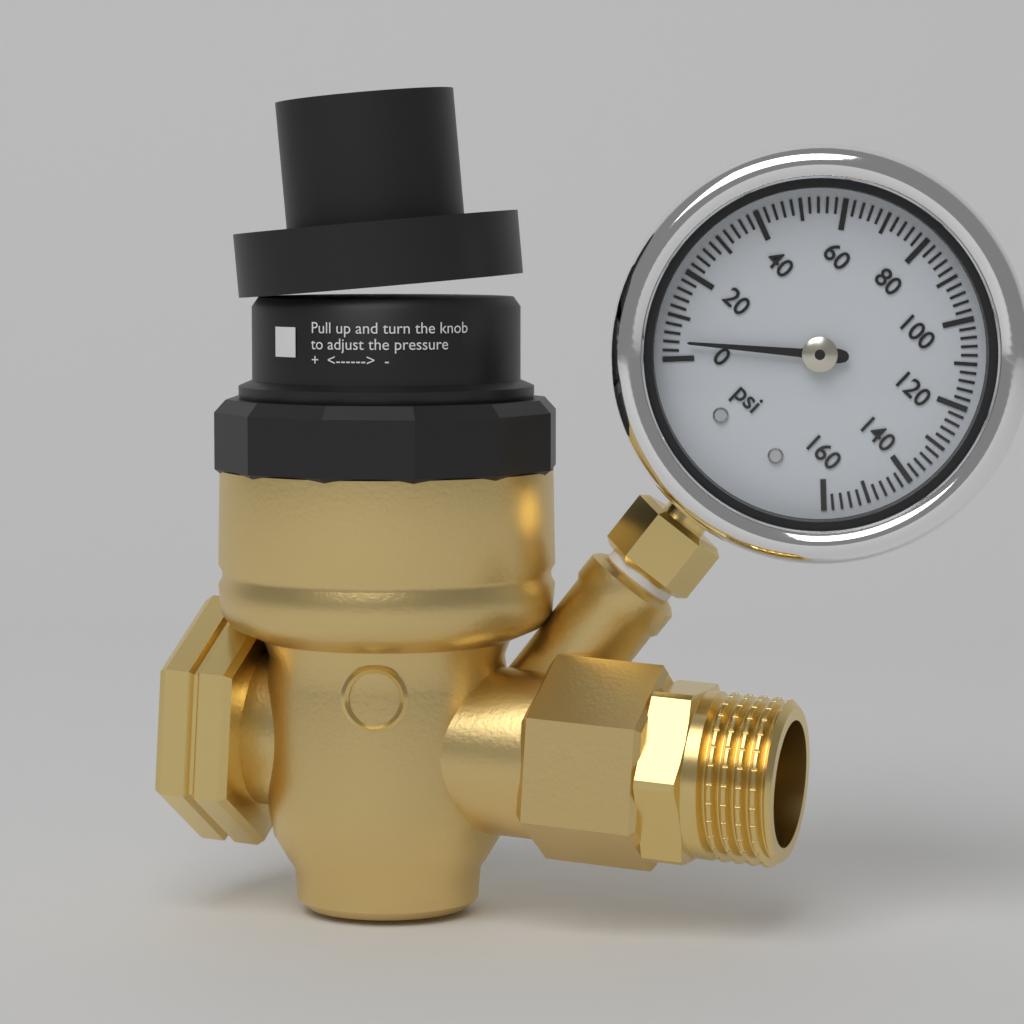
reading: 4 psi
